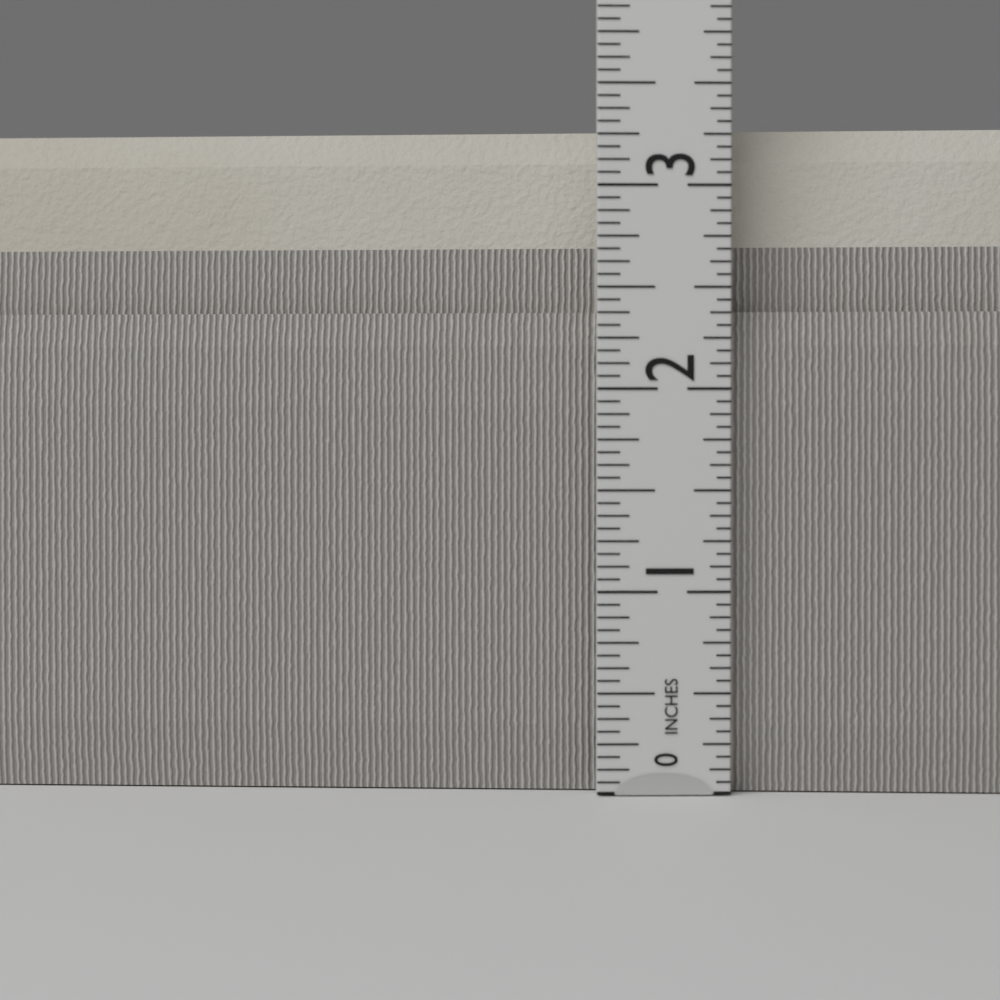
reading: 3.3125 in
